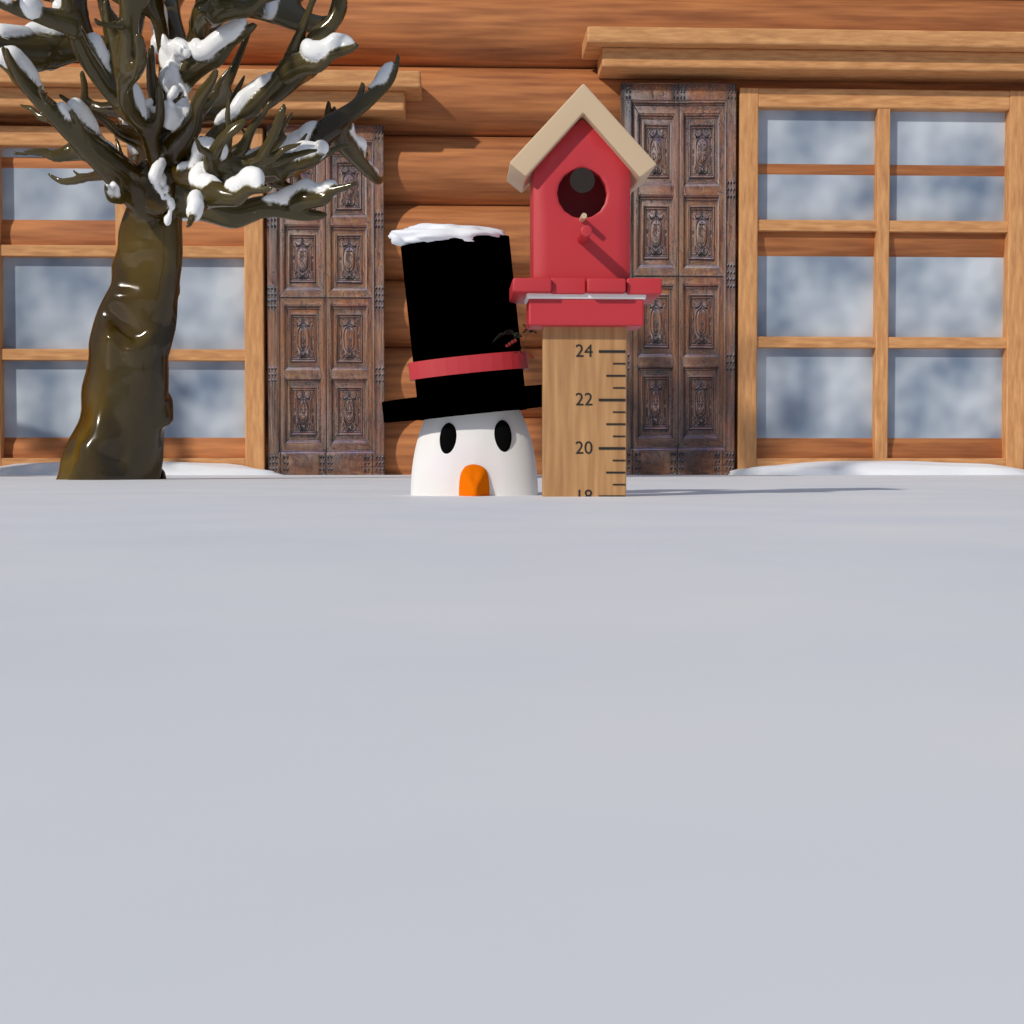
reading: 18.0 (no unit)
